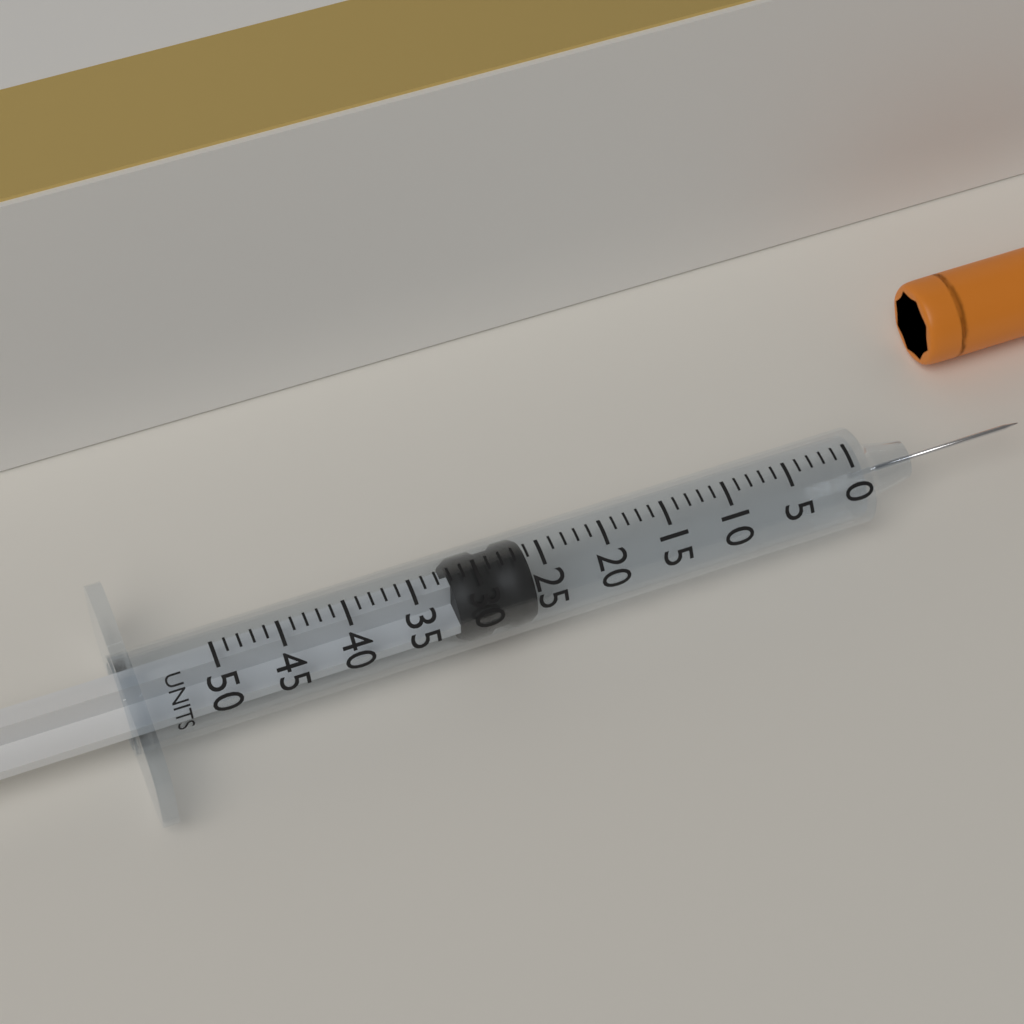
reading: 26 units
